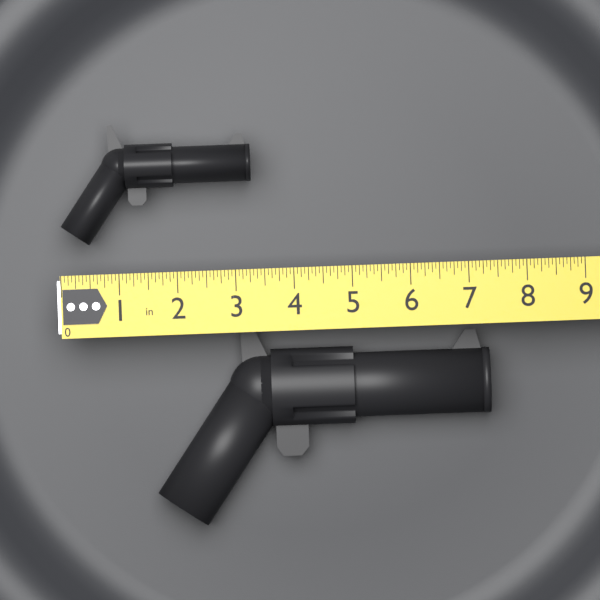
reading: 3.3125 in
